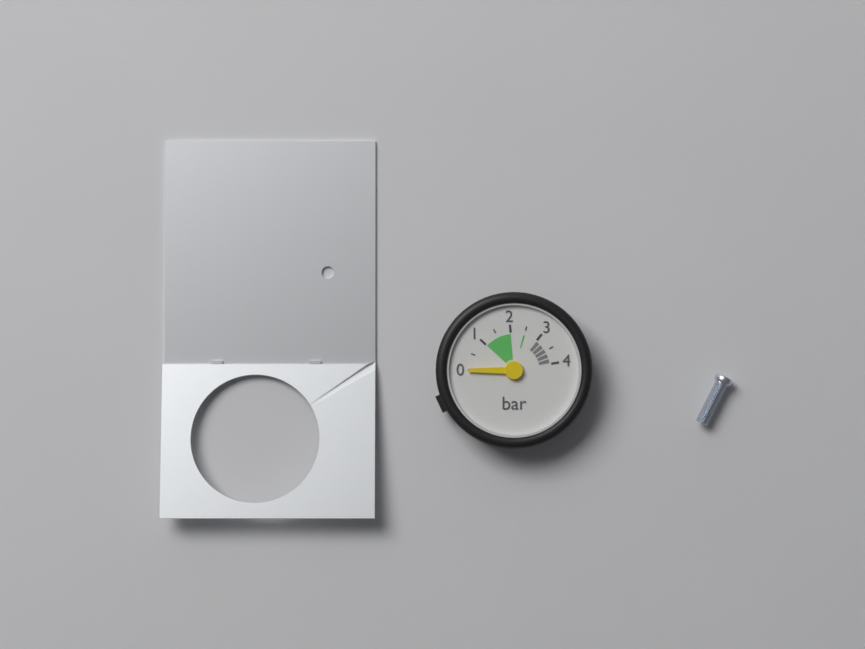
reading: 0.0 bar
